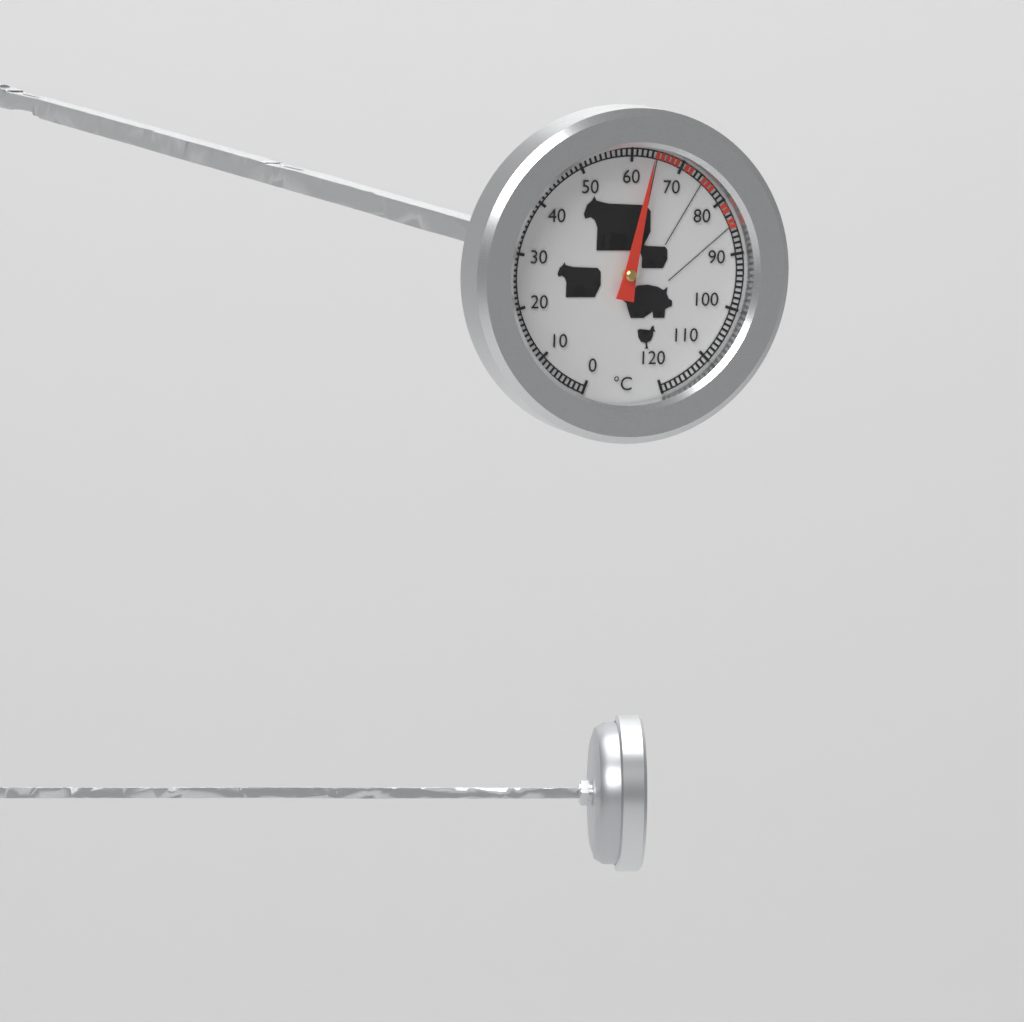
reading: 64 °C
